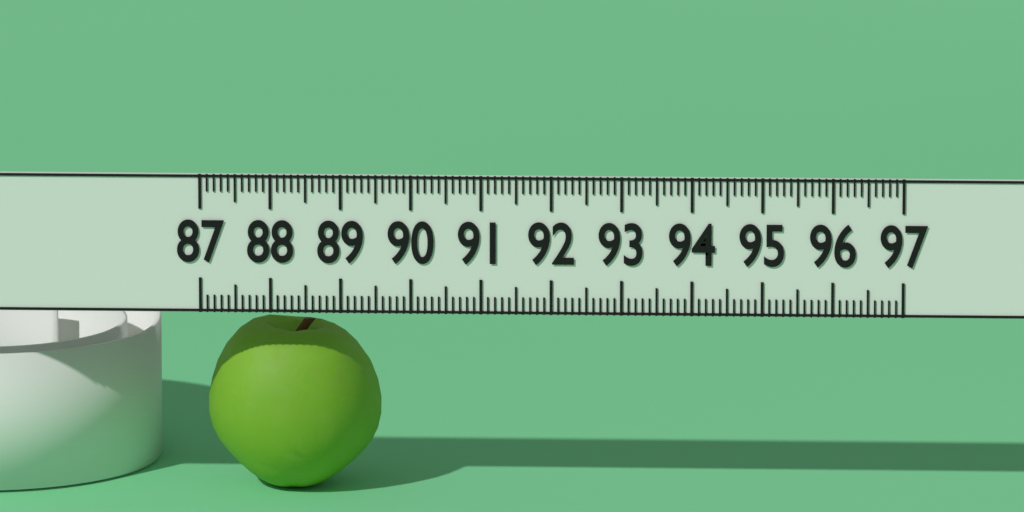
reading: 89.5 (no unit)
